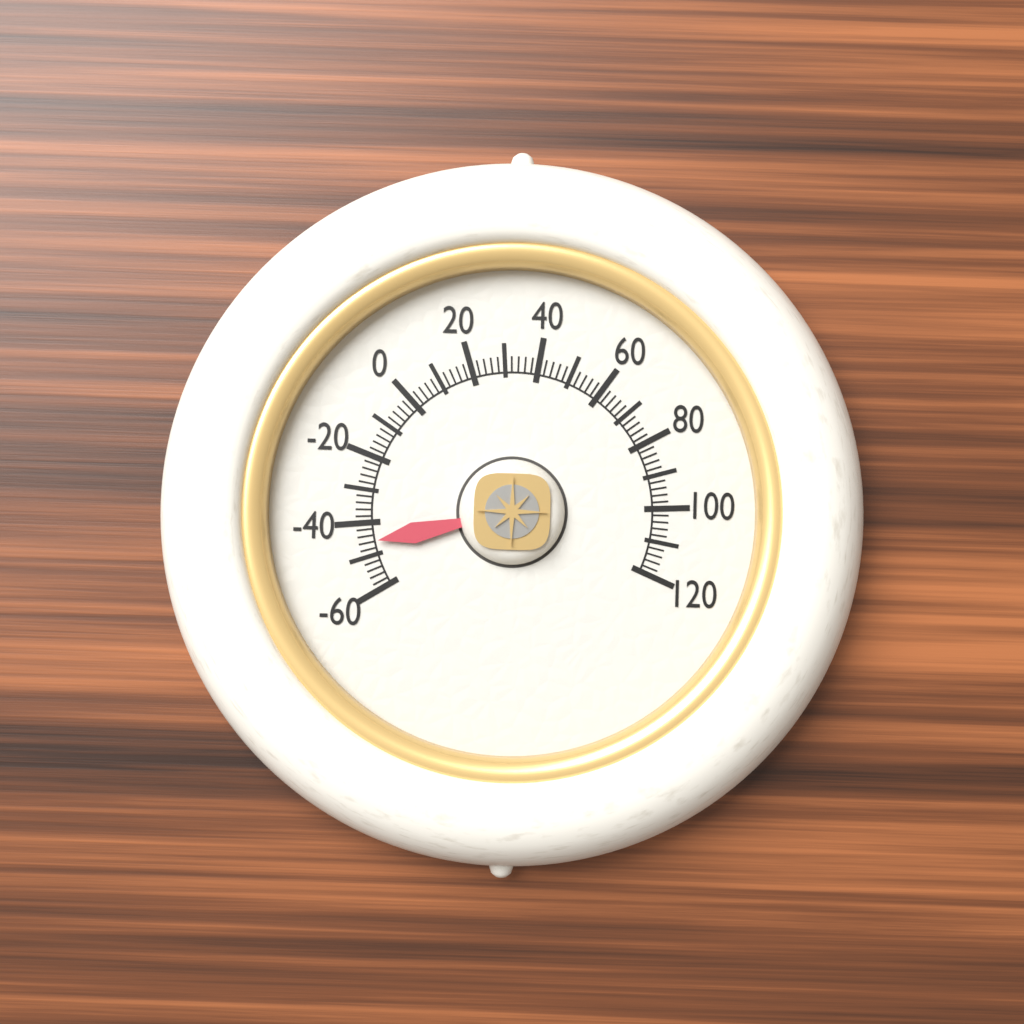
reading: -46 (no unit)
